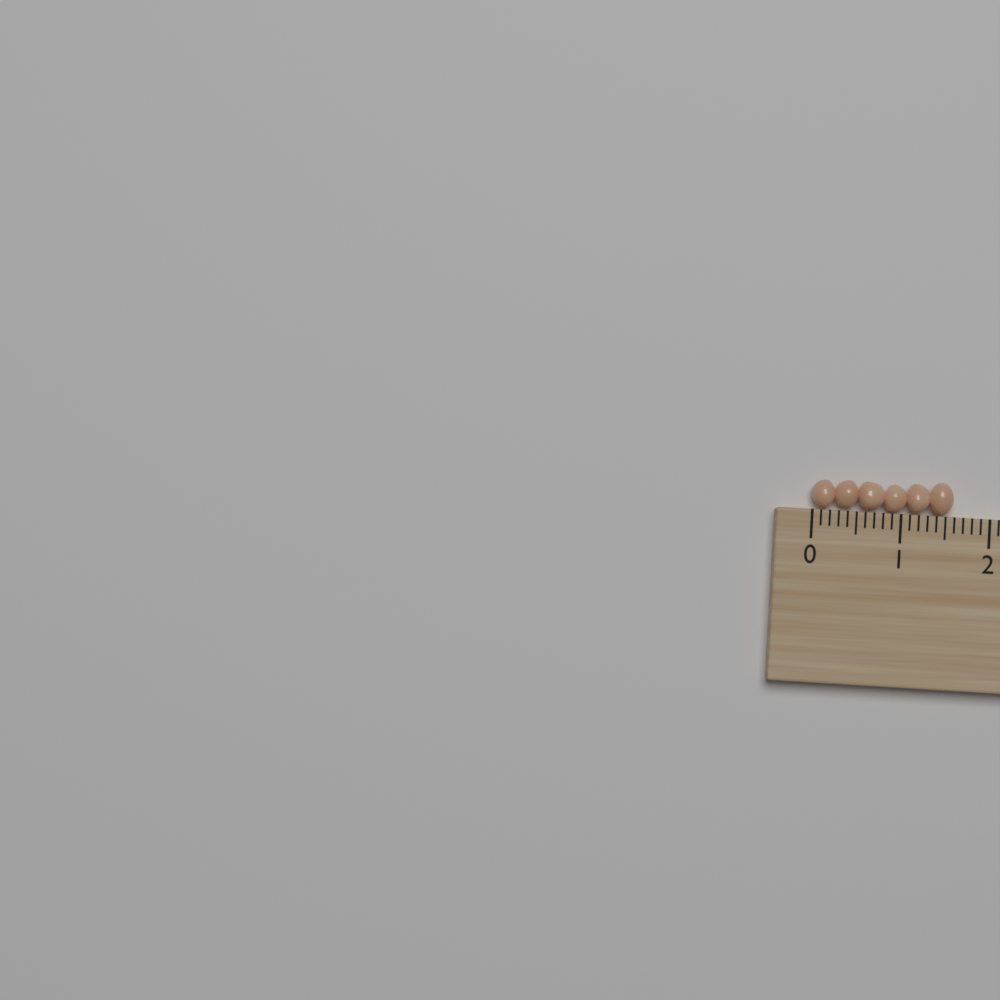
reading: 1.6 (no unit)
